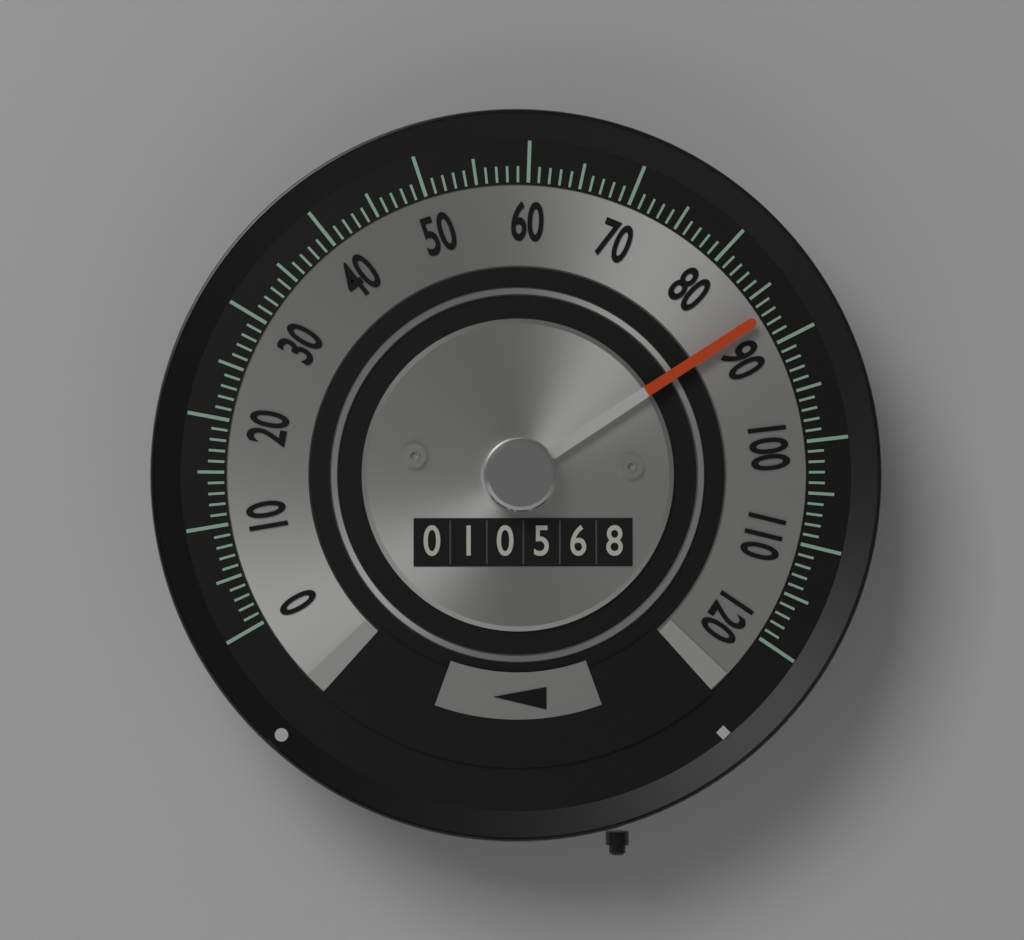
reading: 87 (no unit)
